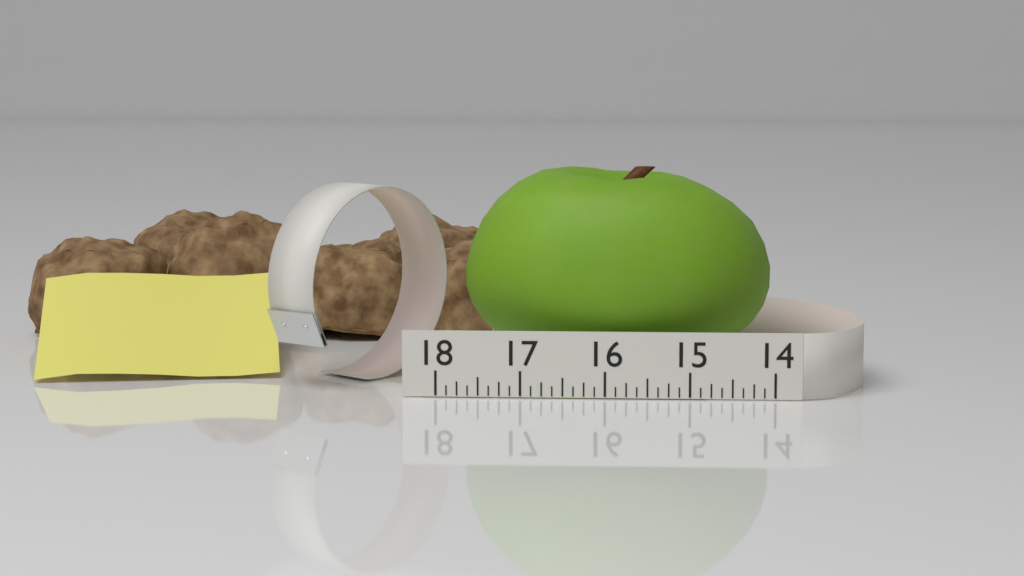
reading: 17.750 (no unit)
